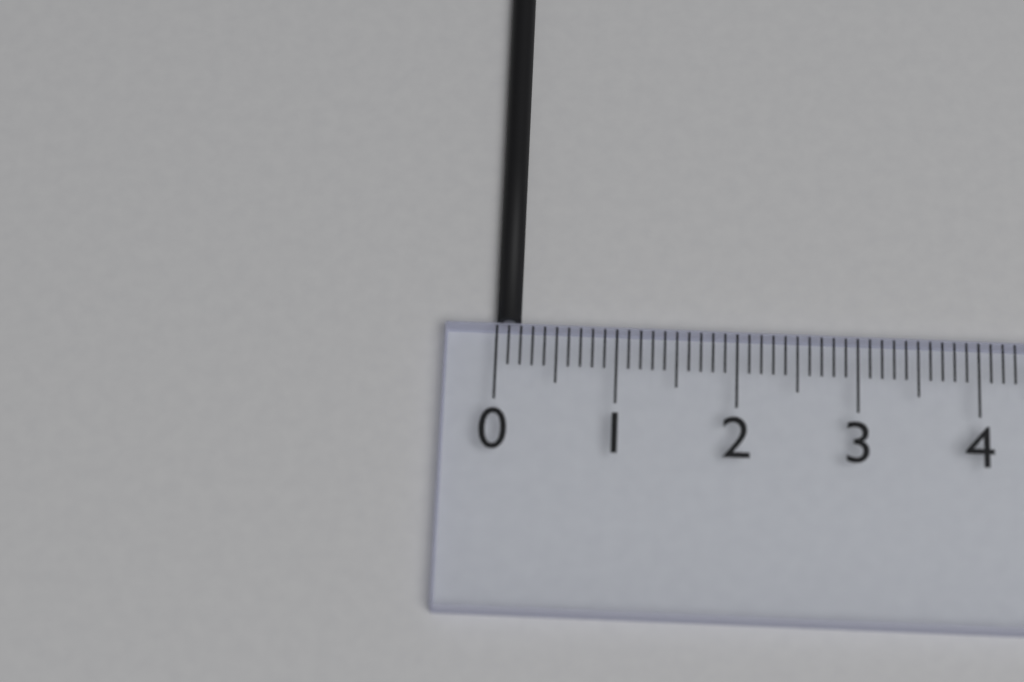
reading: 0.2 (no unit)
